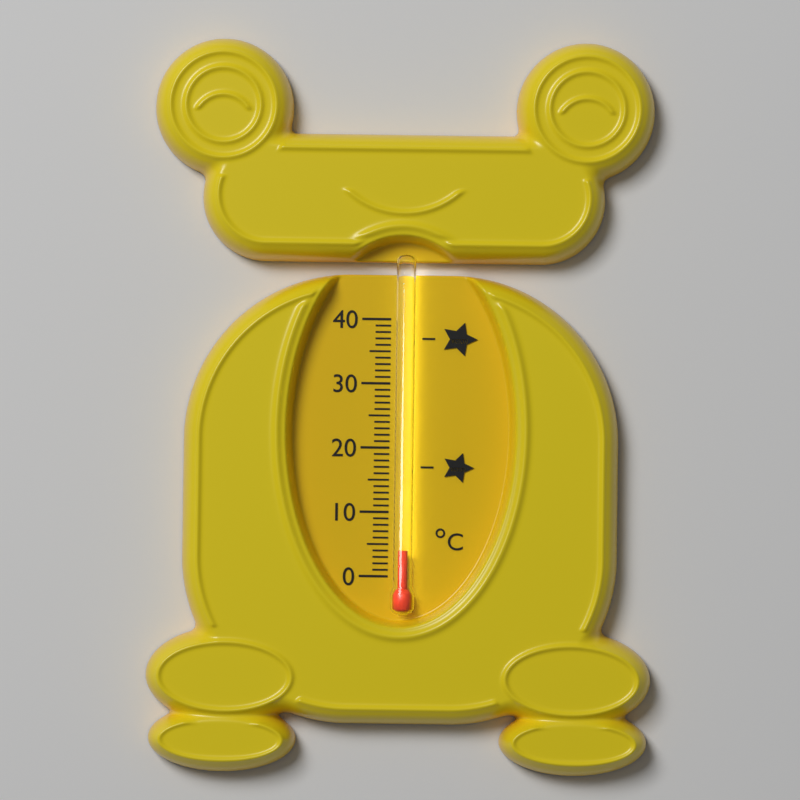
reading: 4 °C
